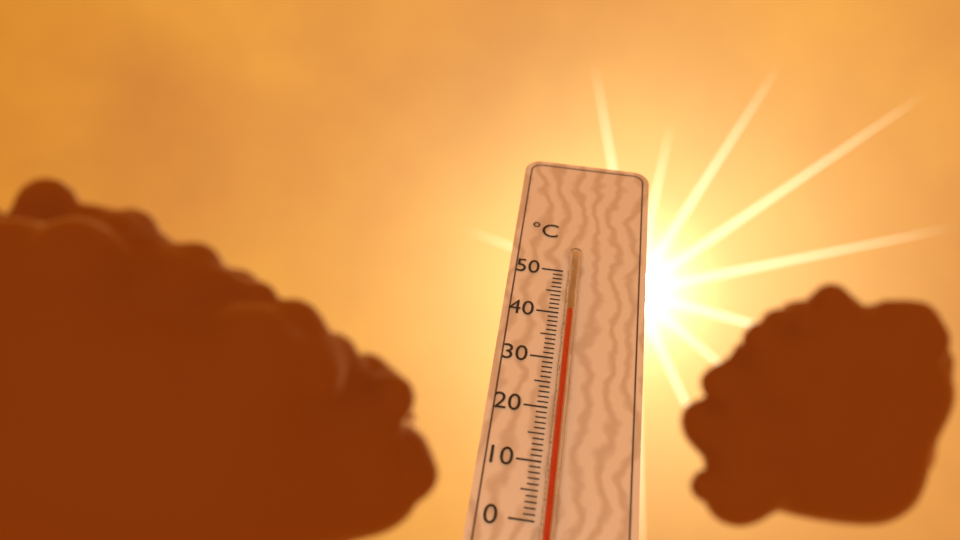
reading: 40 °C
